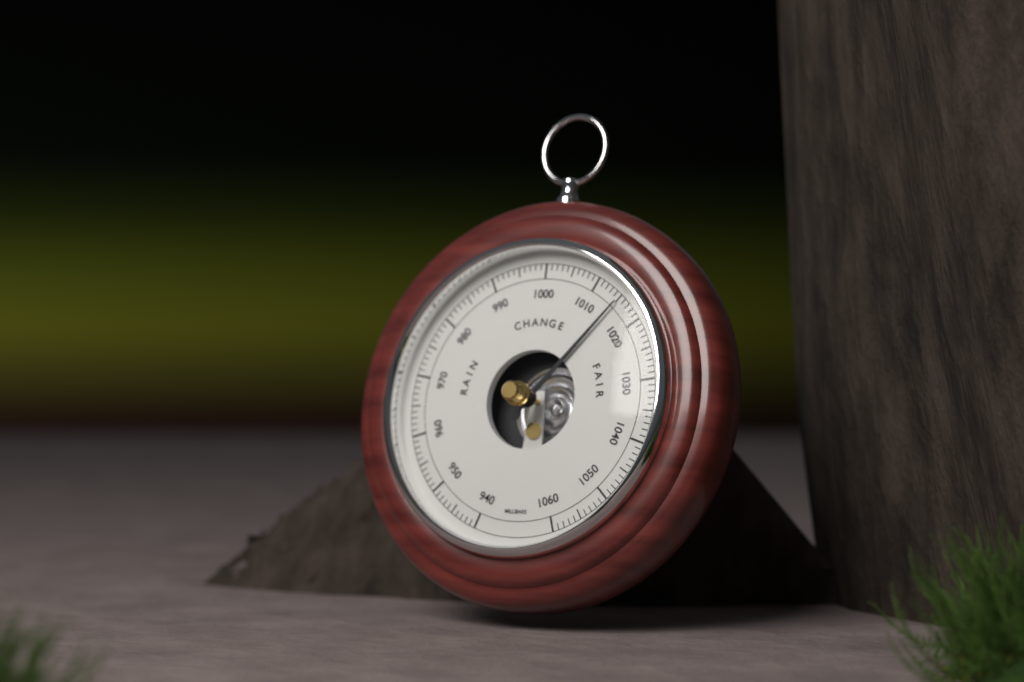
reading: 1015 mbar
